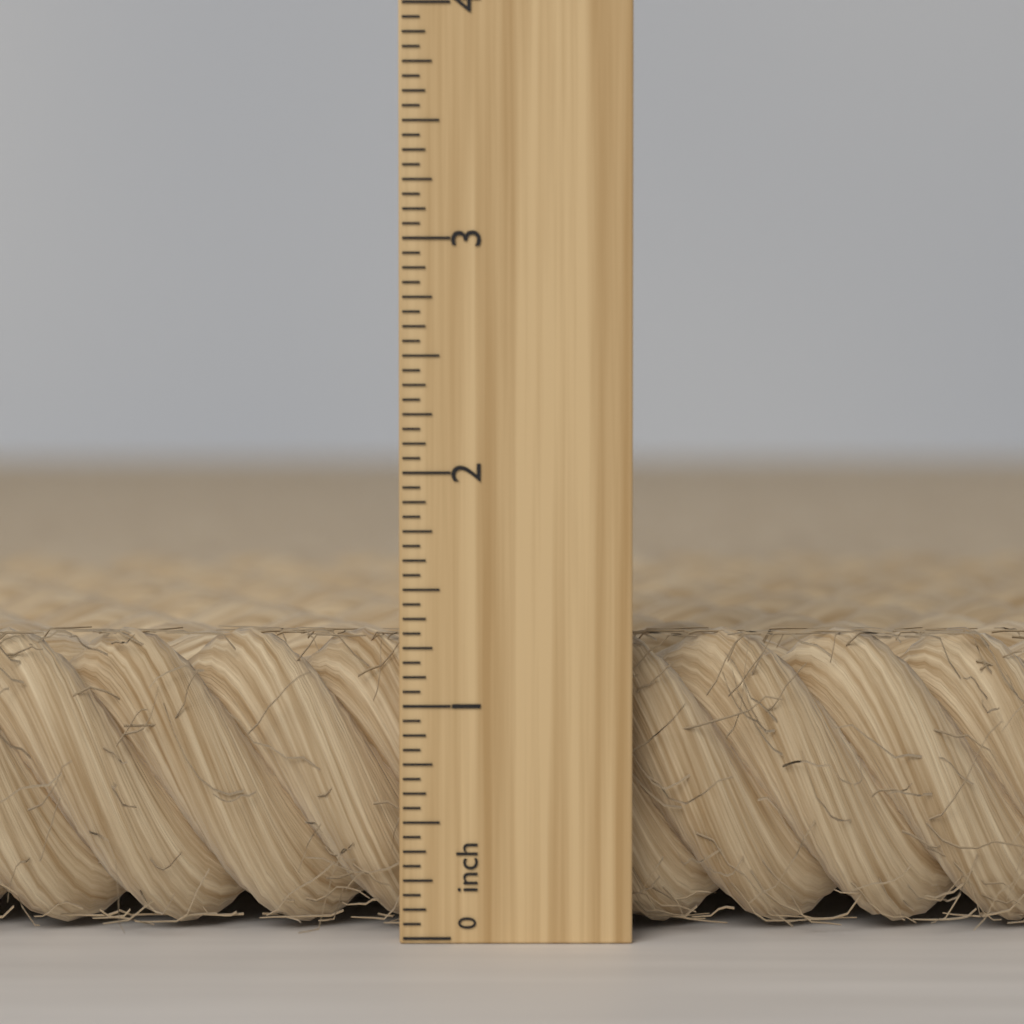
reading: 1.3125 inch
